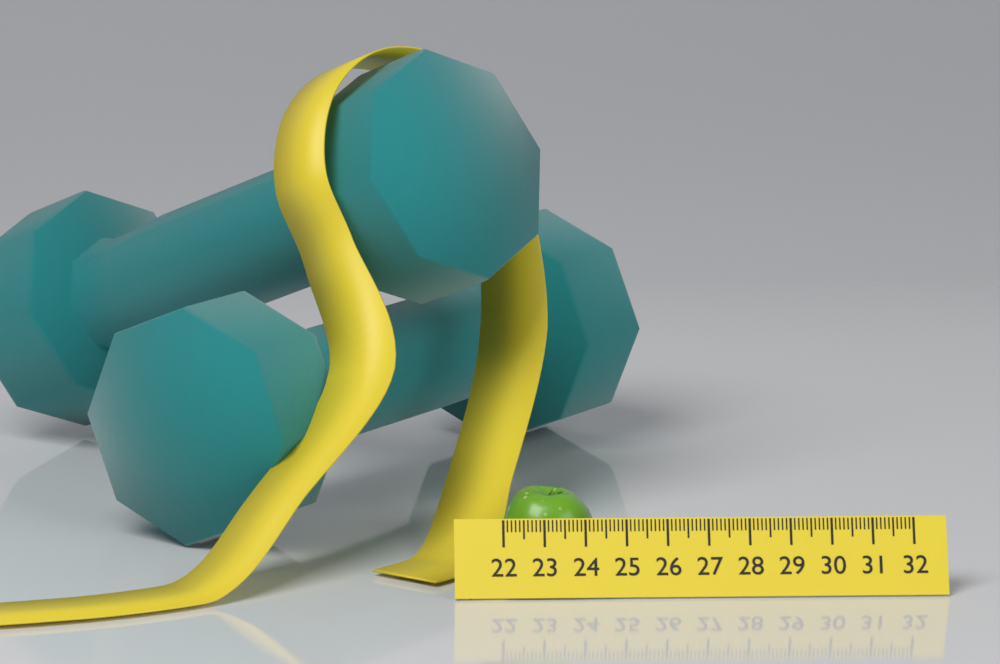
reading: 24.3 (no unit)
